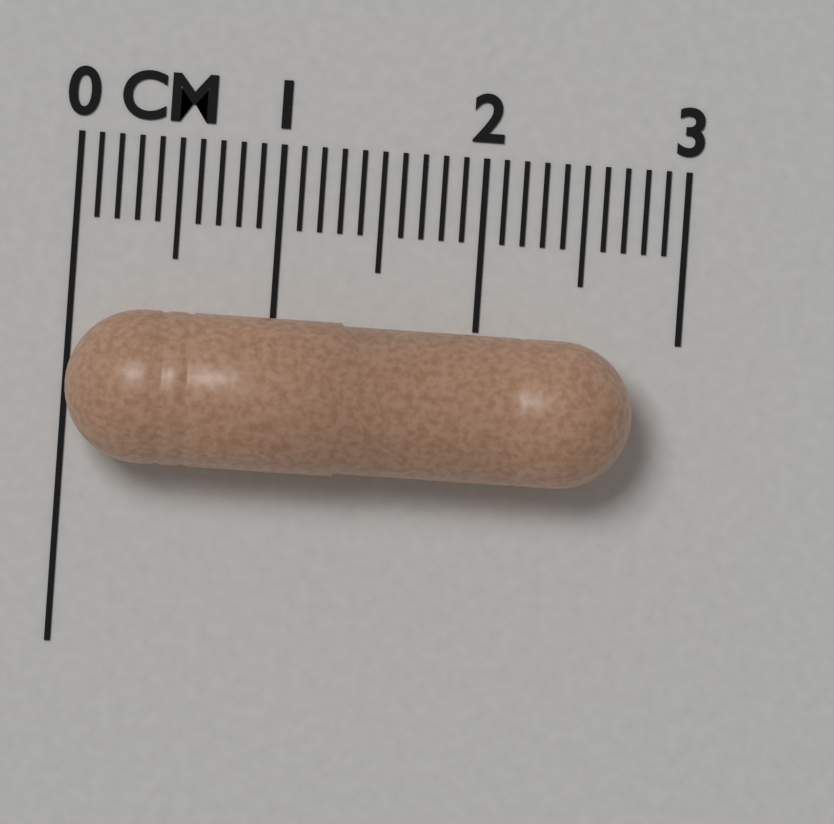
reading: 2.8 cm
